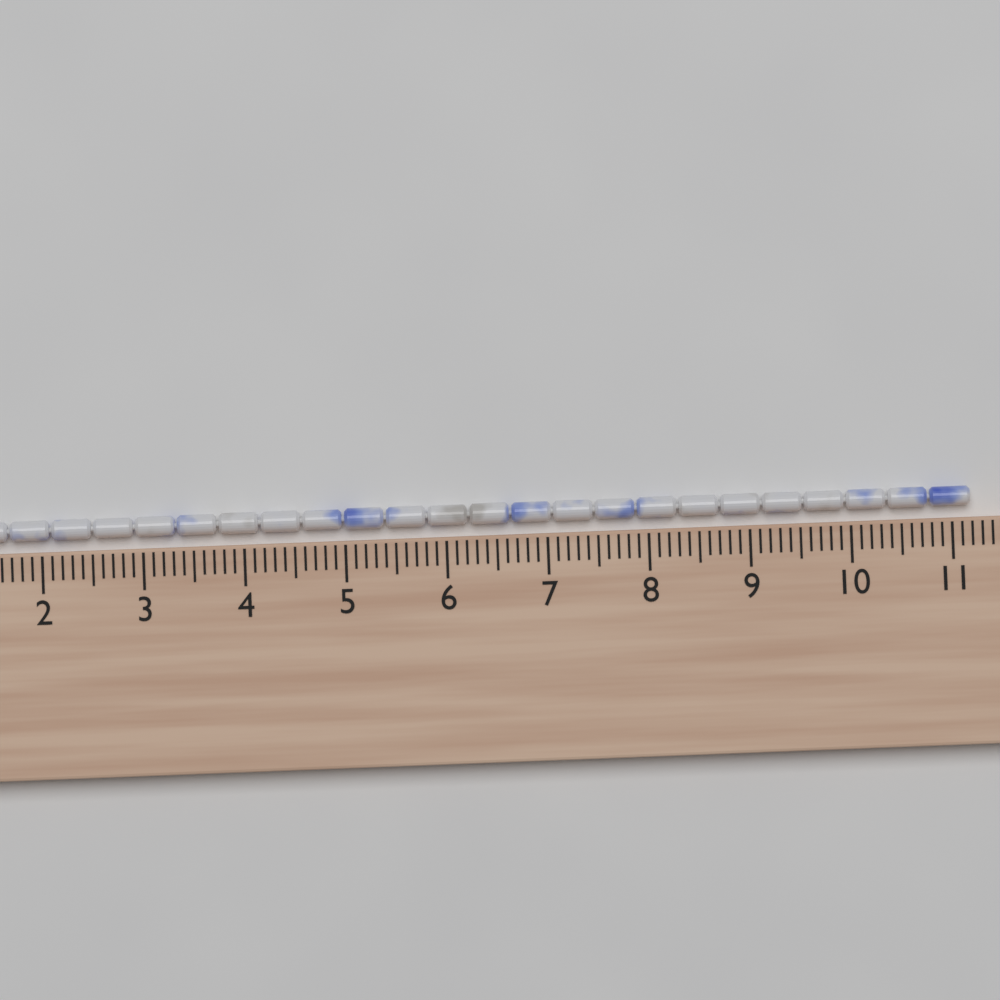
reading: 11.2 cm
